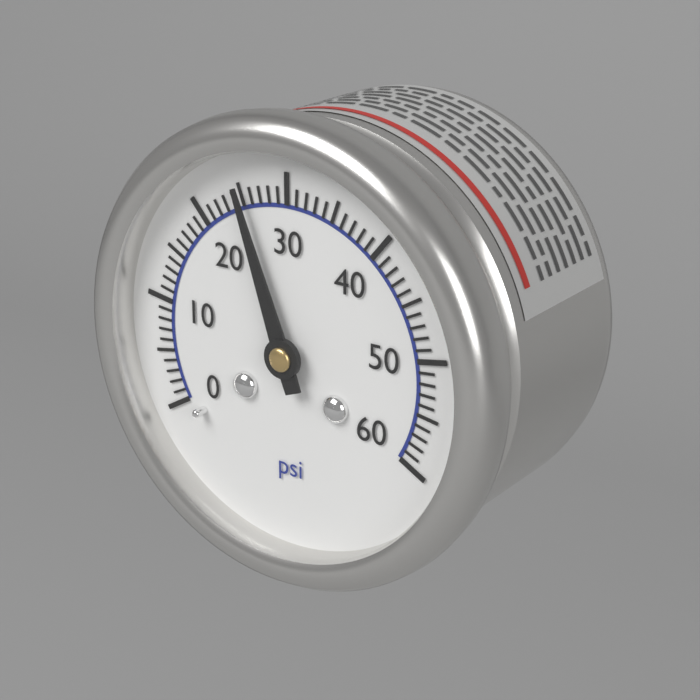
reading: 25 psi
